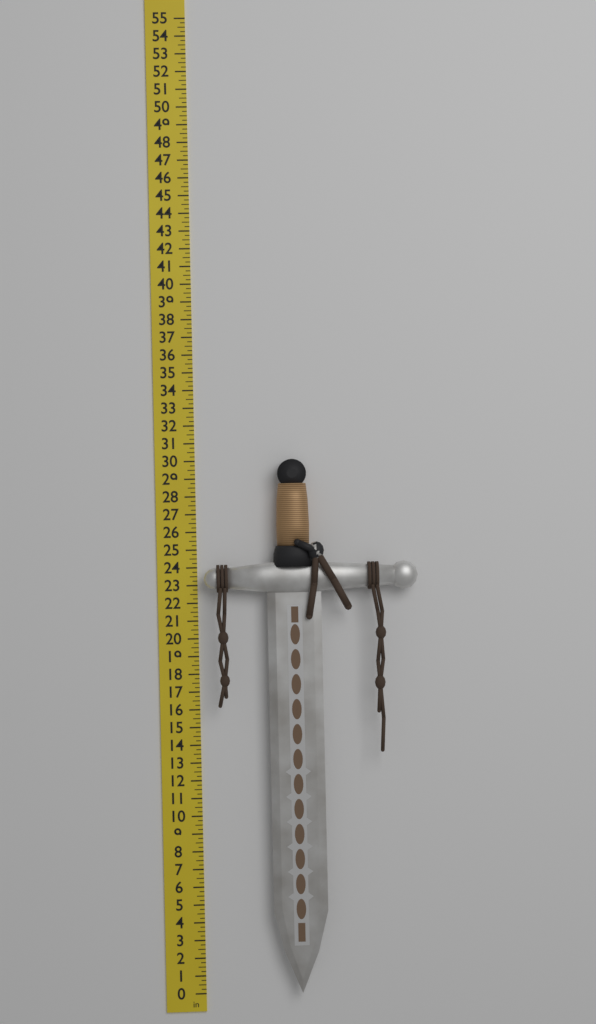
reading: 30.00 in
